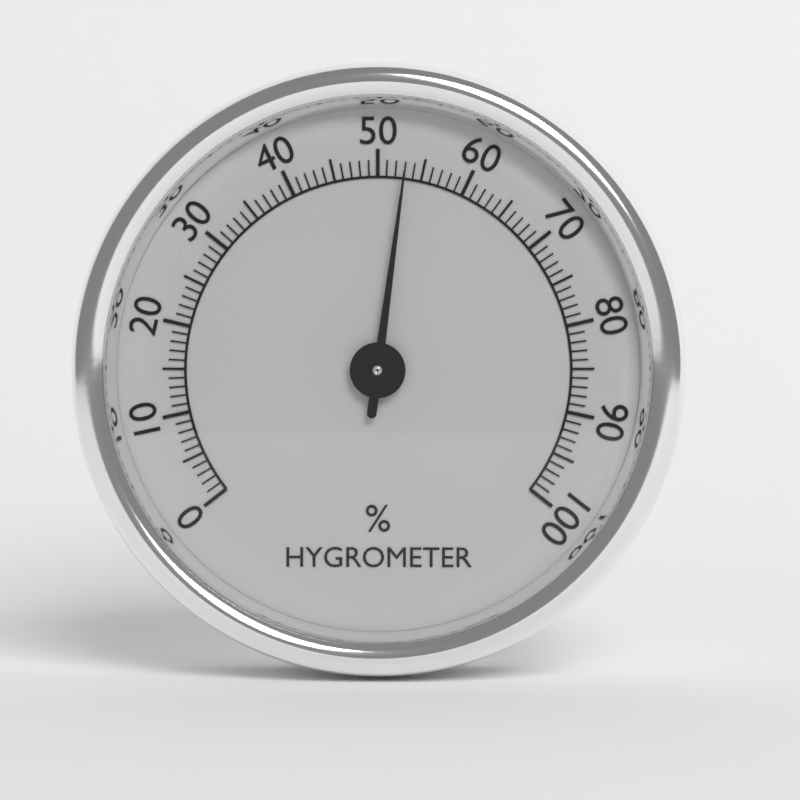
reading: 53 %
